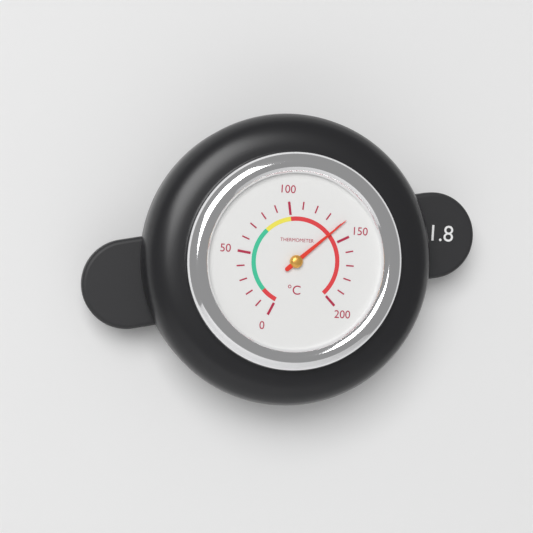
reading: 140 °C
